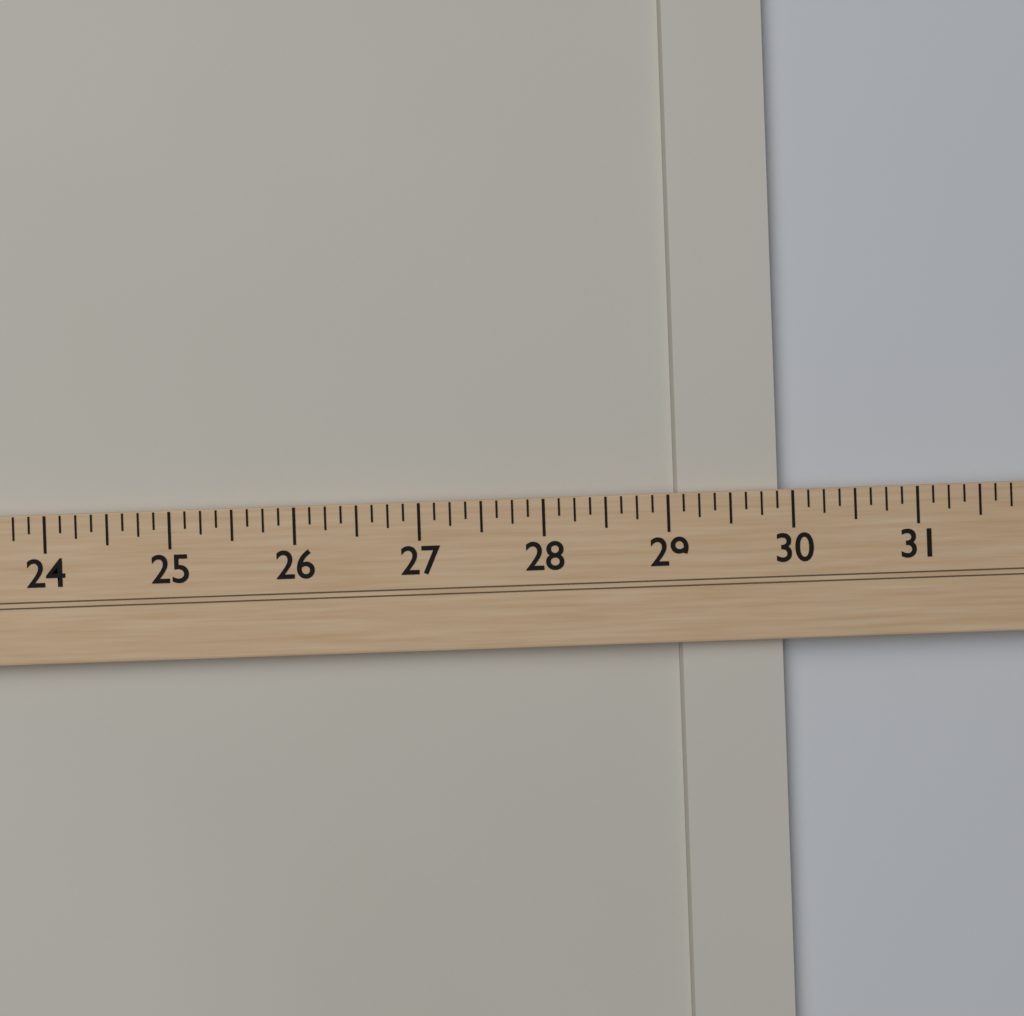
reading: 29.900 (no unit)
